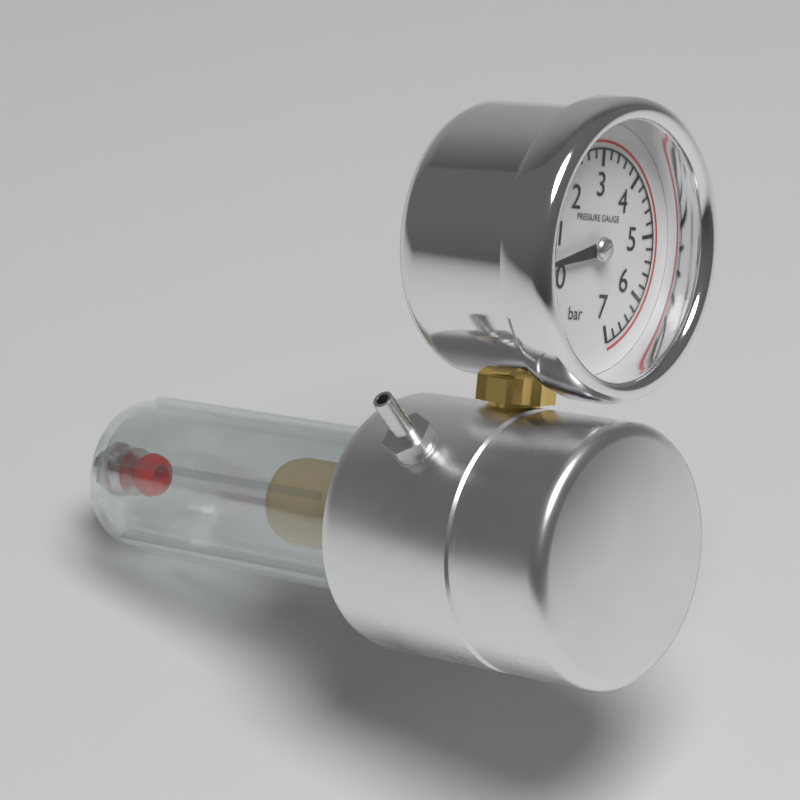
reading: 0.4 bar
